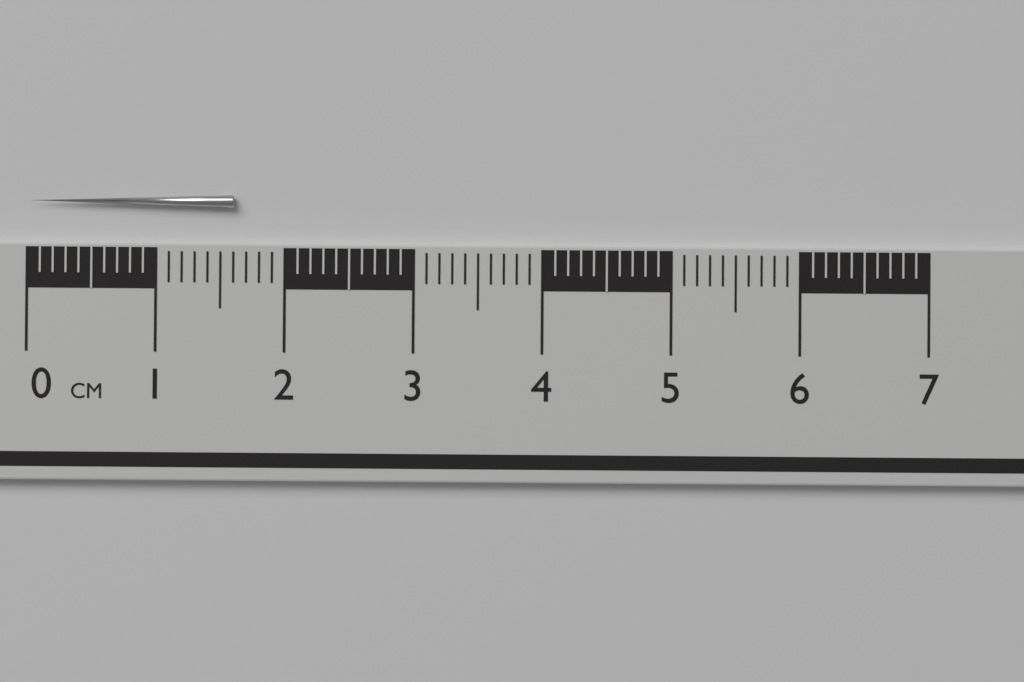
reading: 1.6 cm
